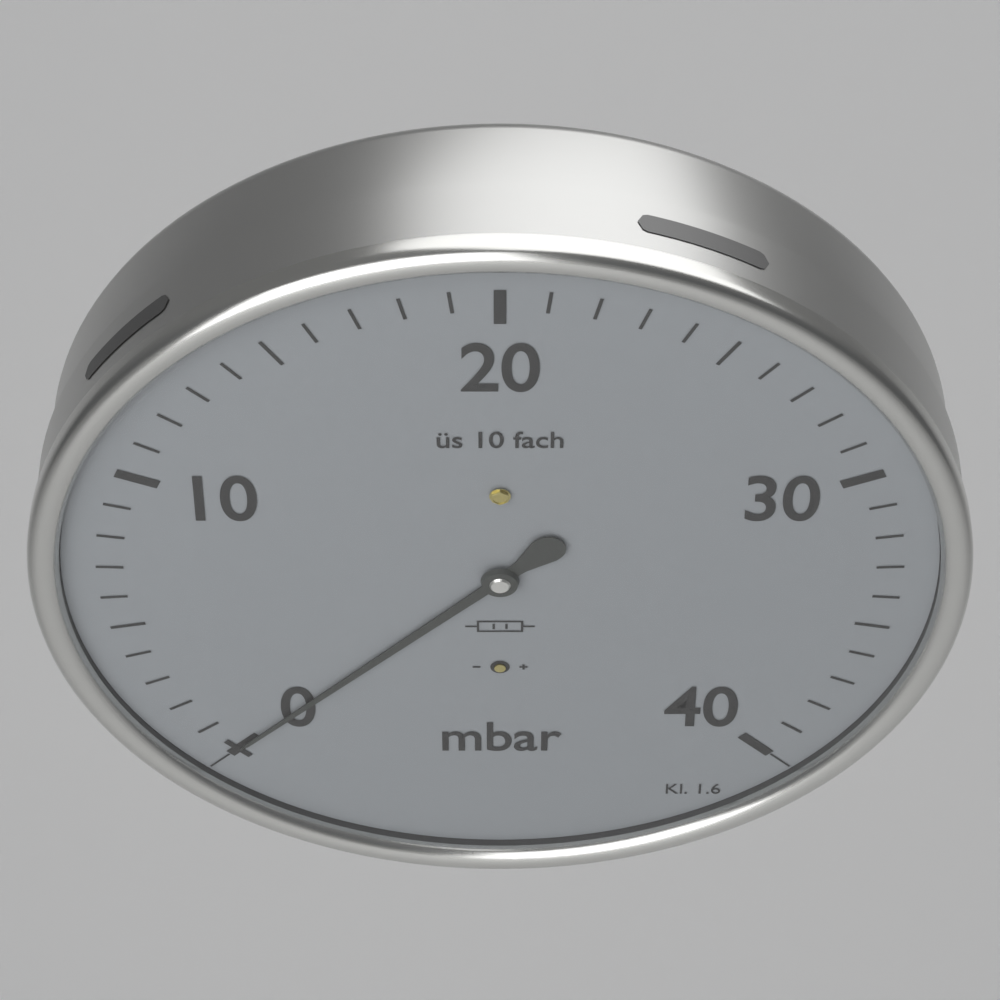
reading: 0 mbar
